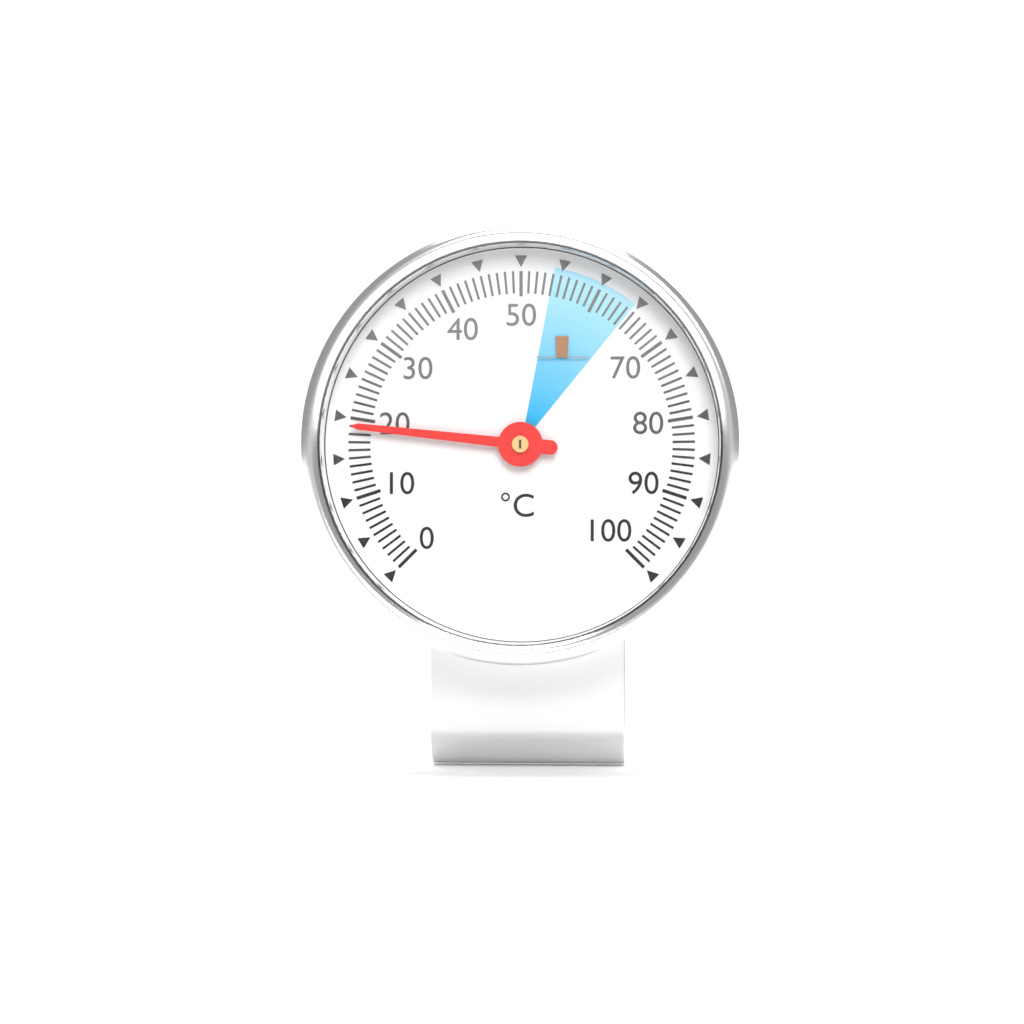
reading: 19 °C
